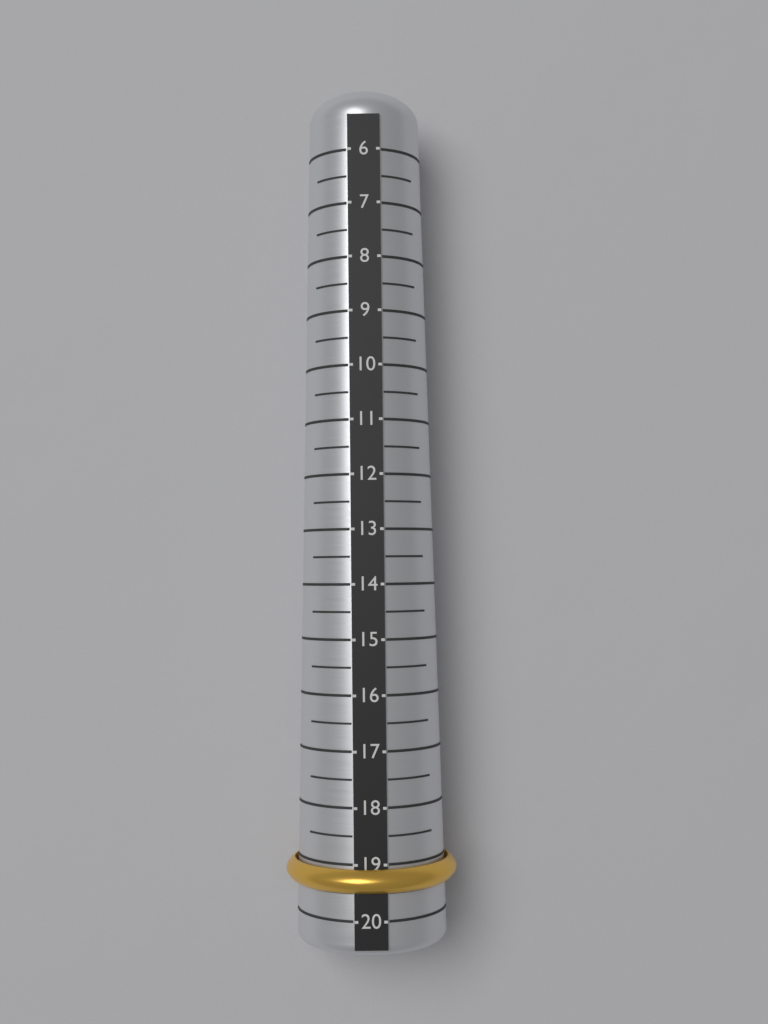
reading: 19.5 (no unit)
